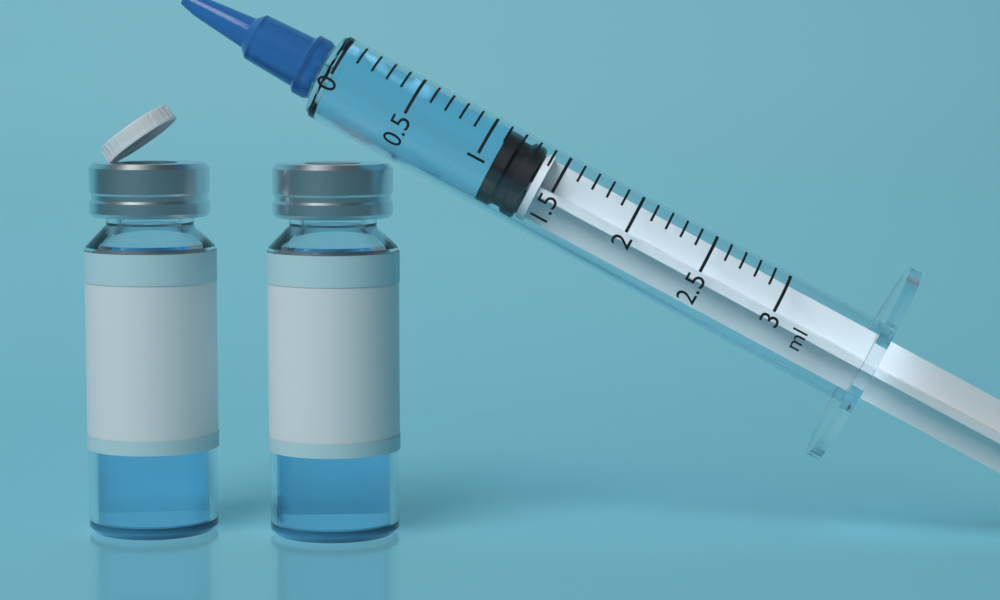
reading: 1.1 ml
